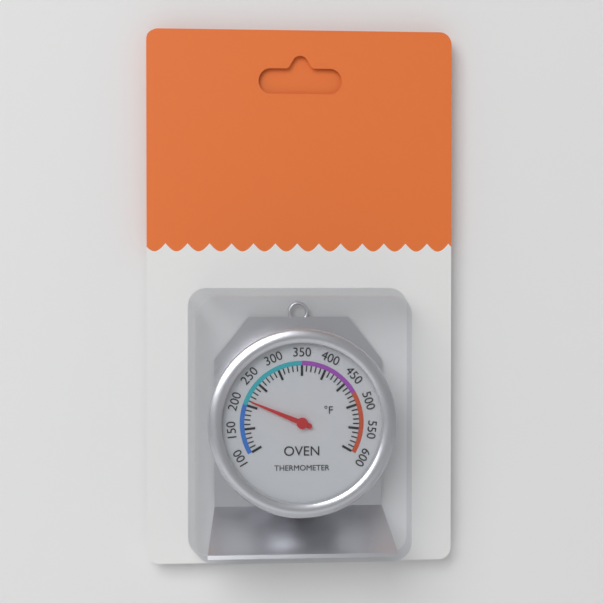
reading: 210 °F
